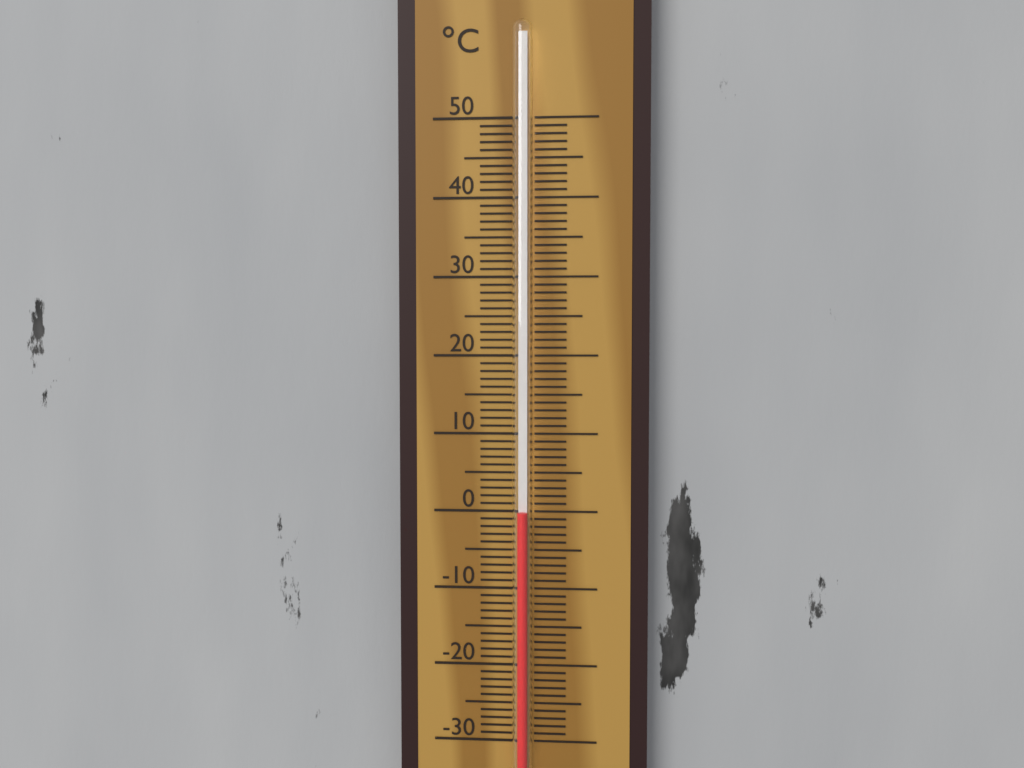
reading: 0 °C
